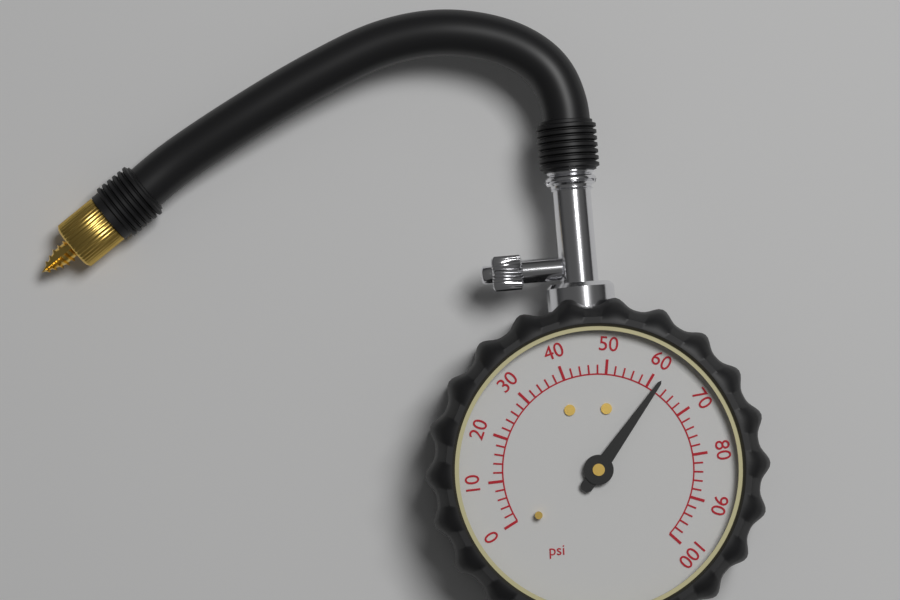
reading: 62 psi
